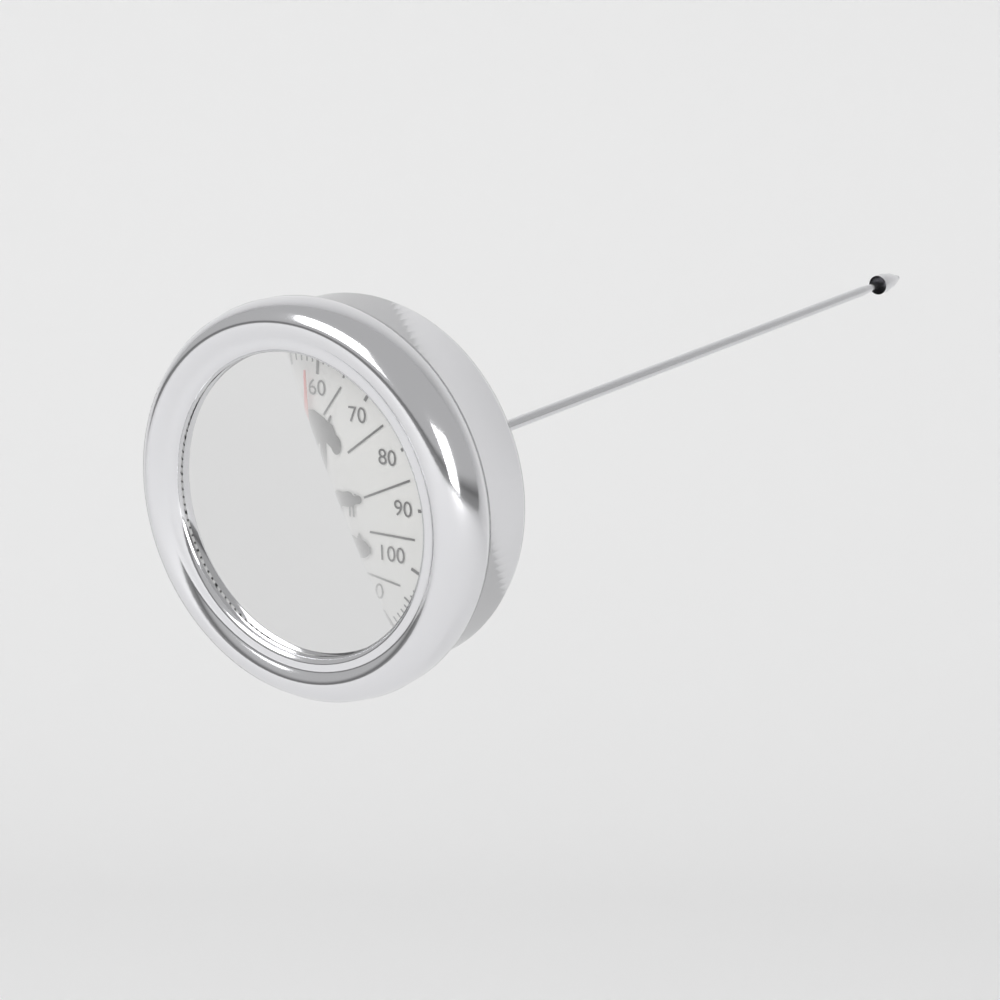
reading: 58 °C
